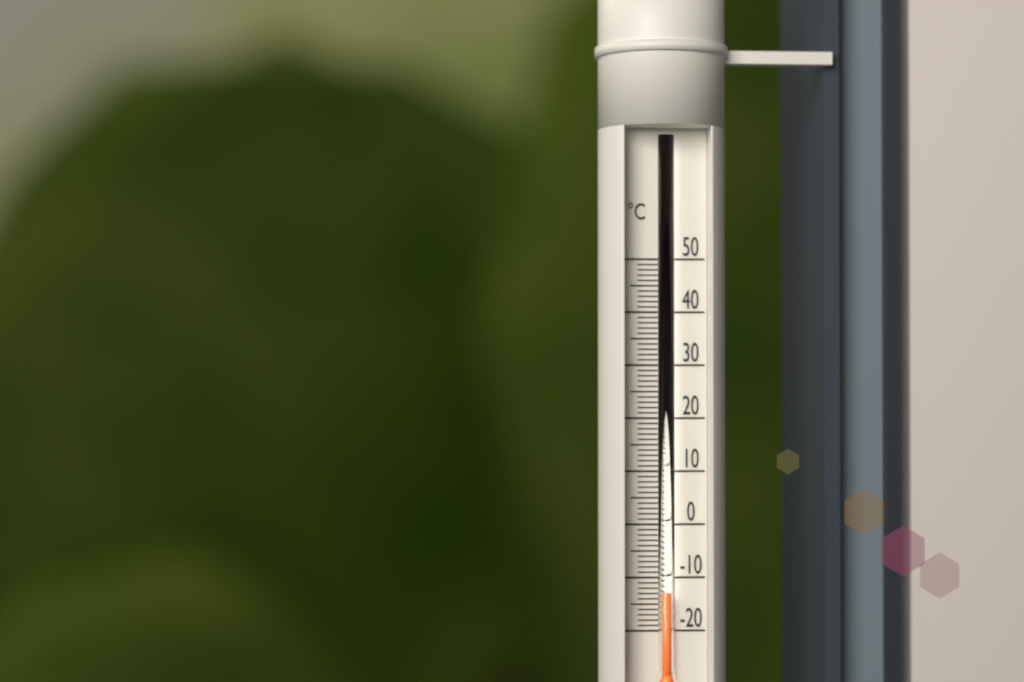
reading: -13 °C
